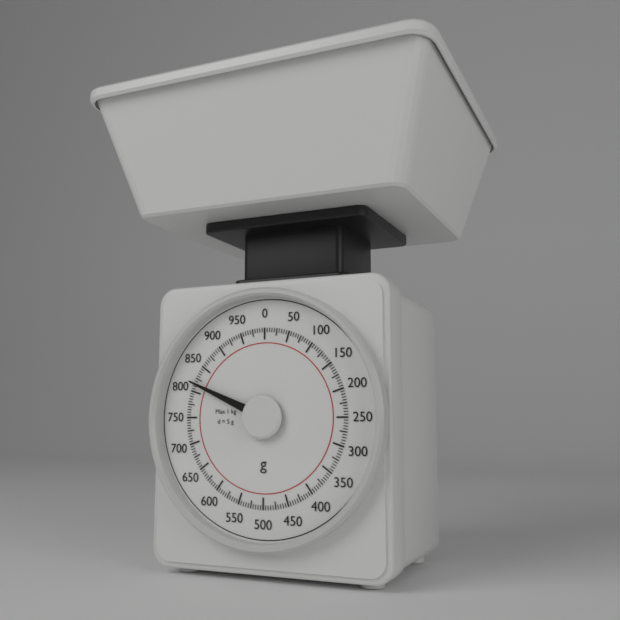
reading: 815 g
